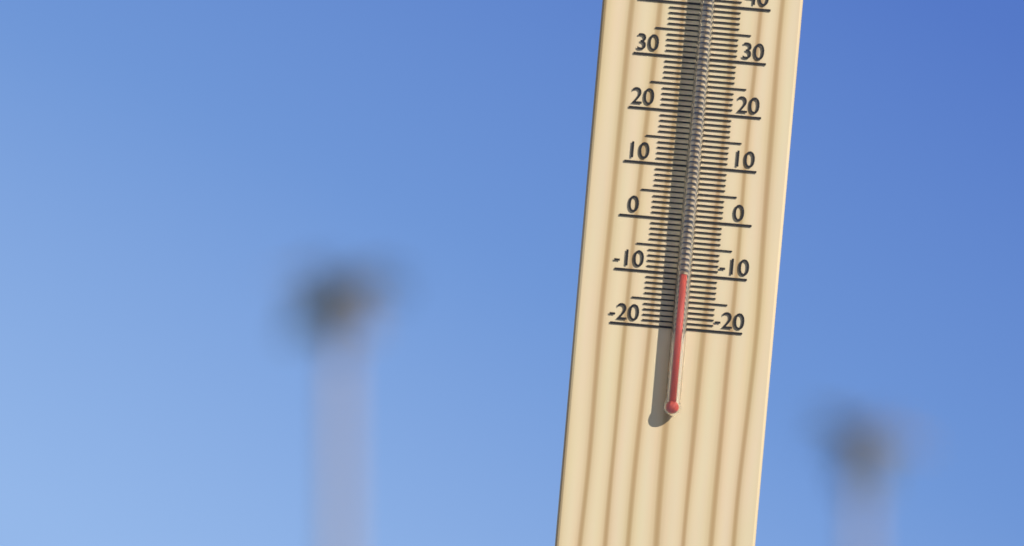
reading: -10 °C
